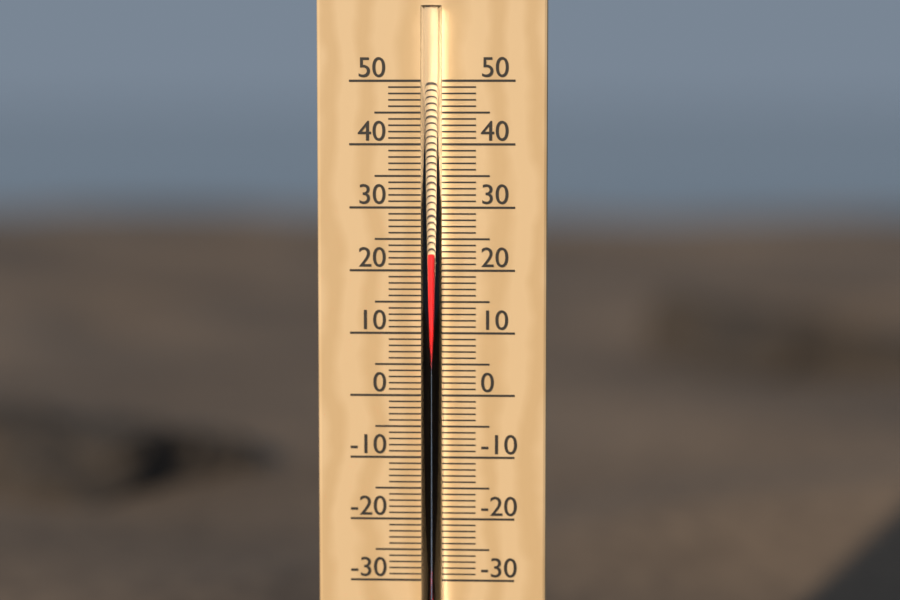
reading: 23 °C
